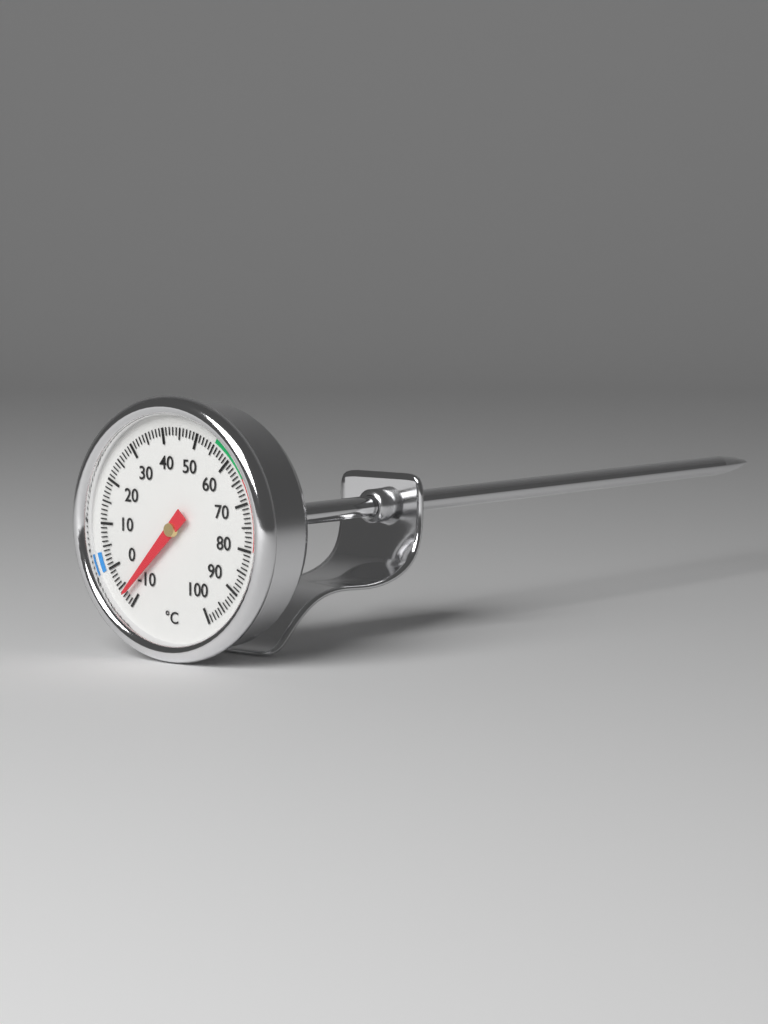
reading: -7 °C
